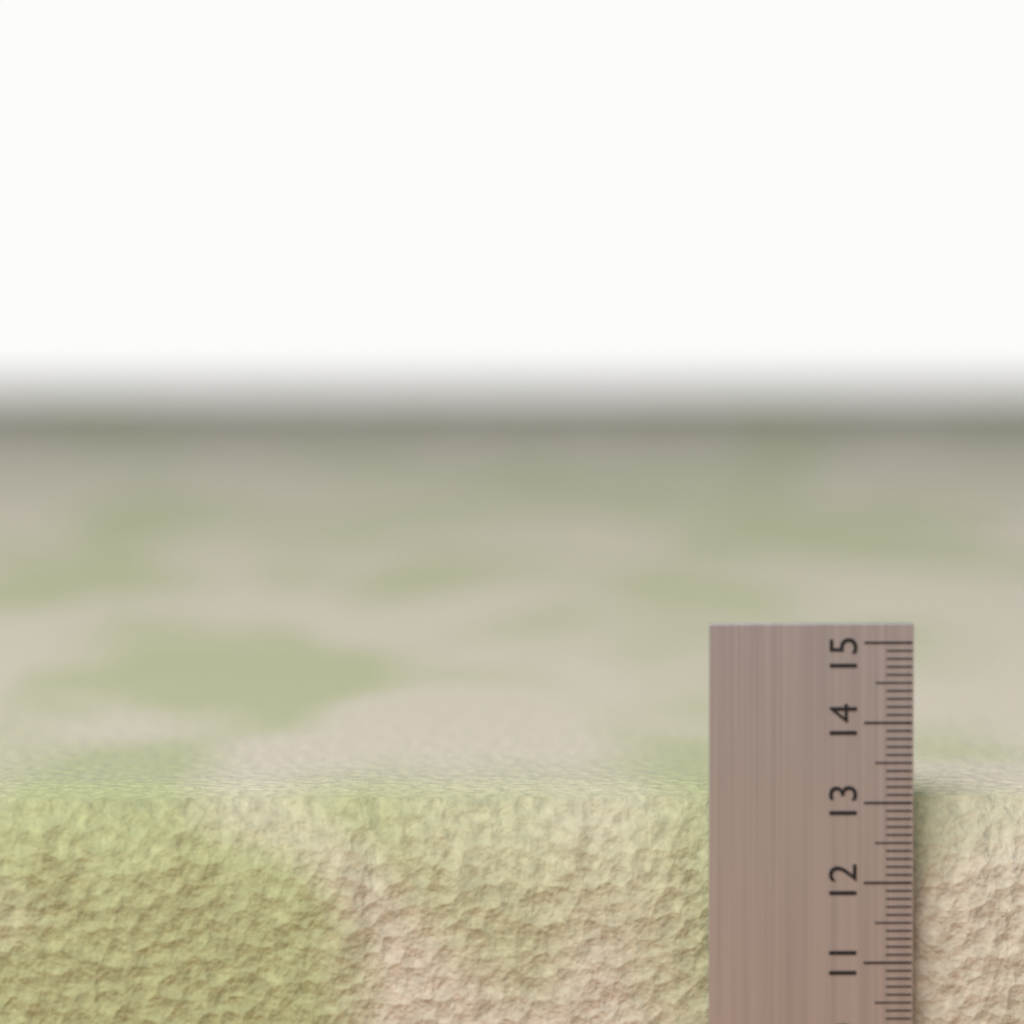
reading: 13.0 (no unit)
